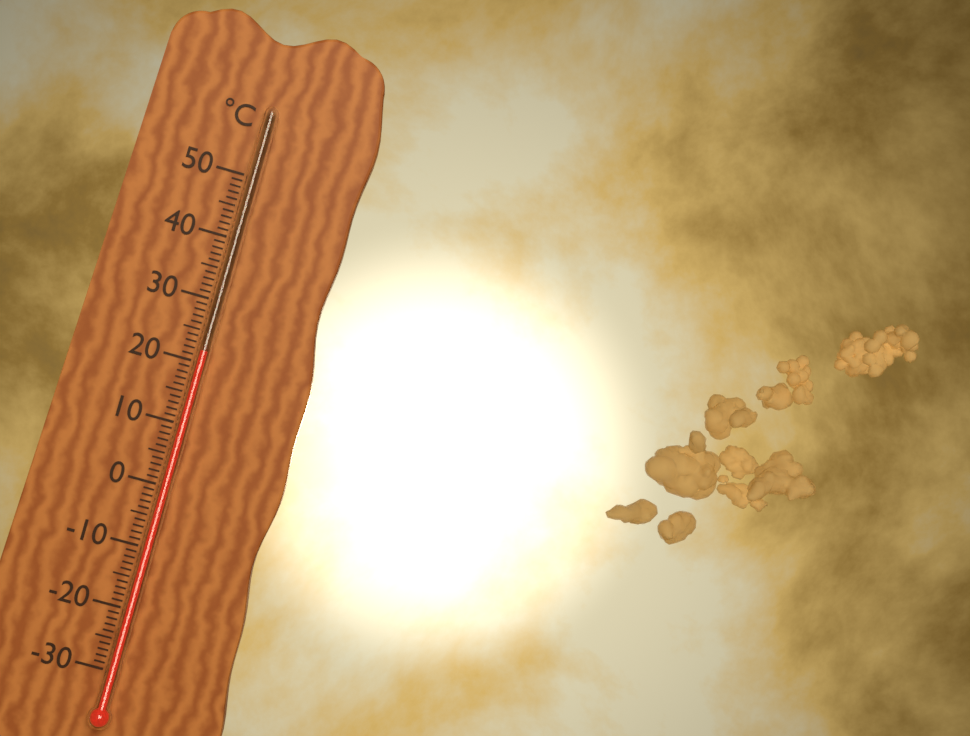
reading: 22 °C
